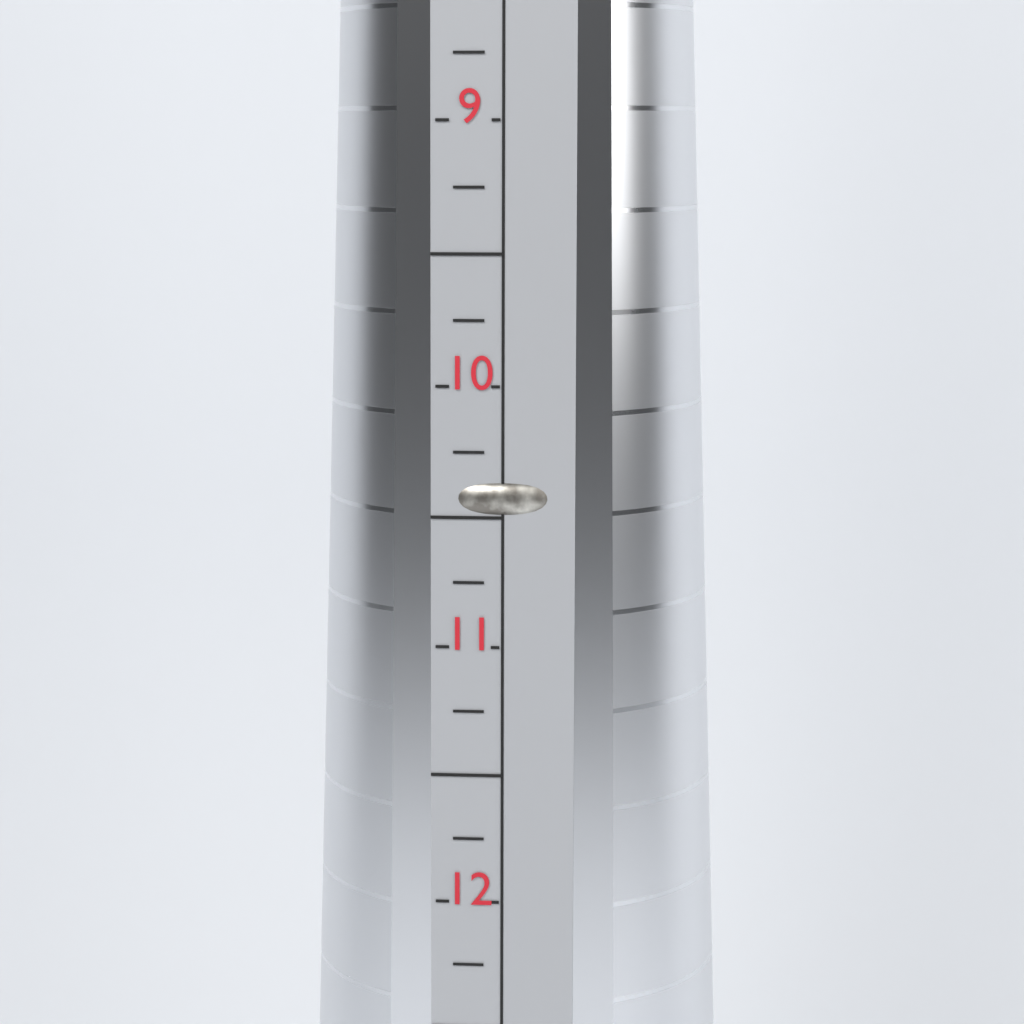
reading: 10.50 (no unit)
